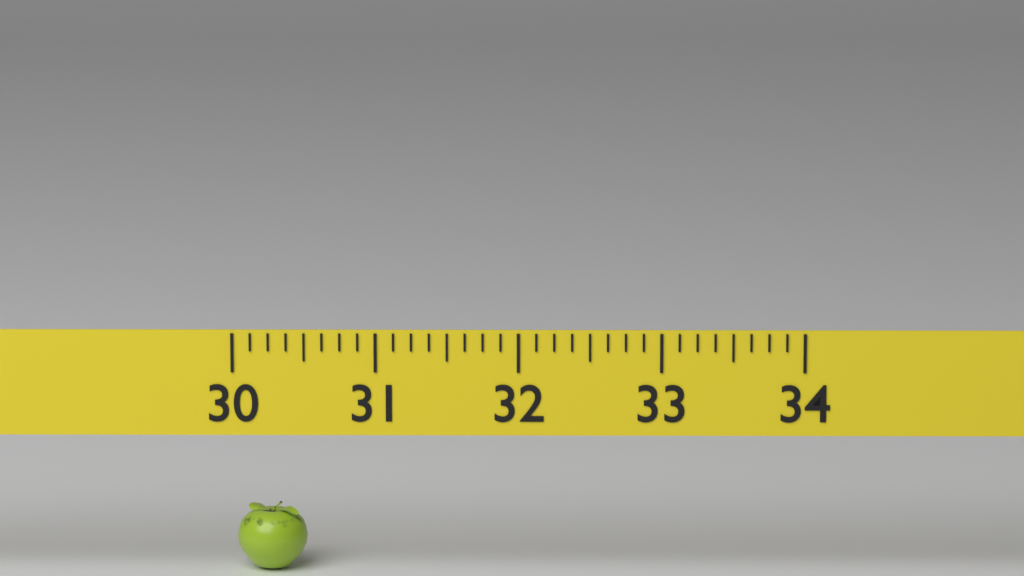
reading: 30.500 (no unit)
